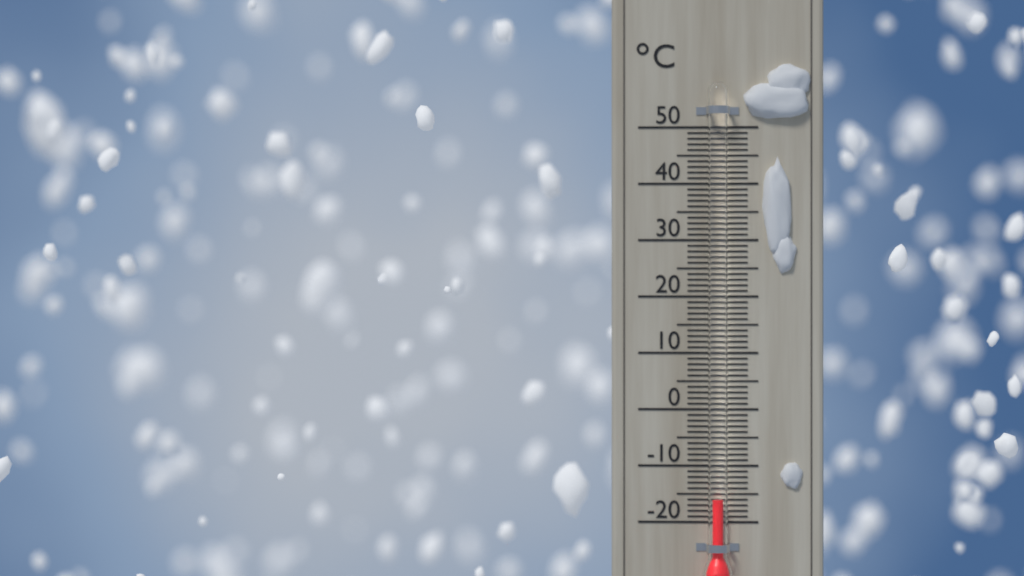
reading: -16 °C
